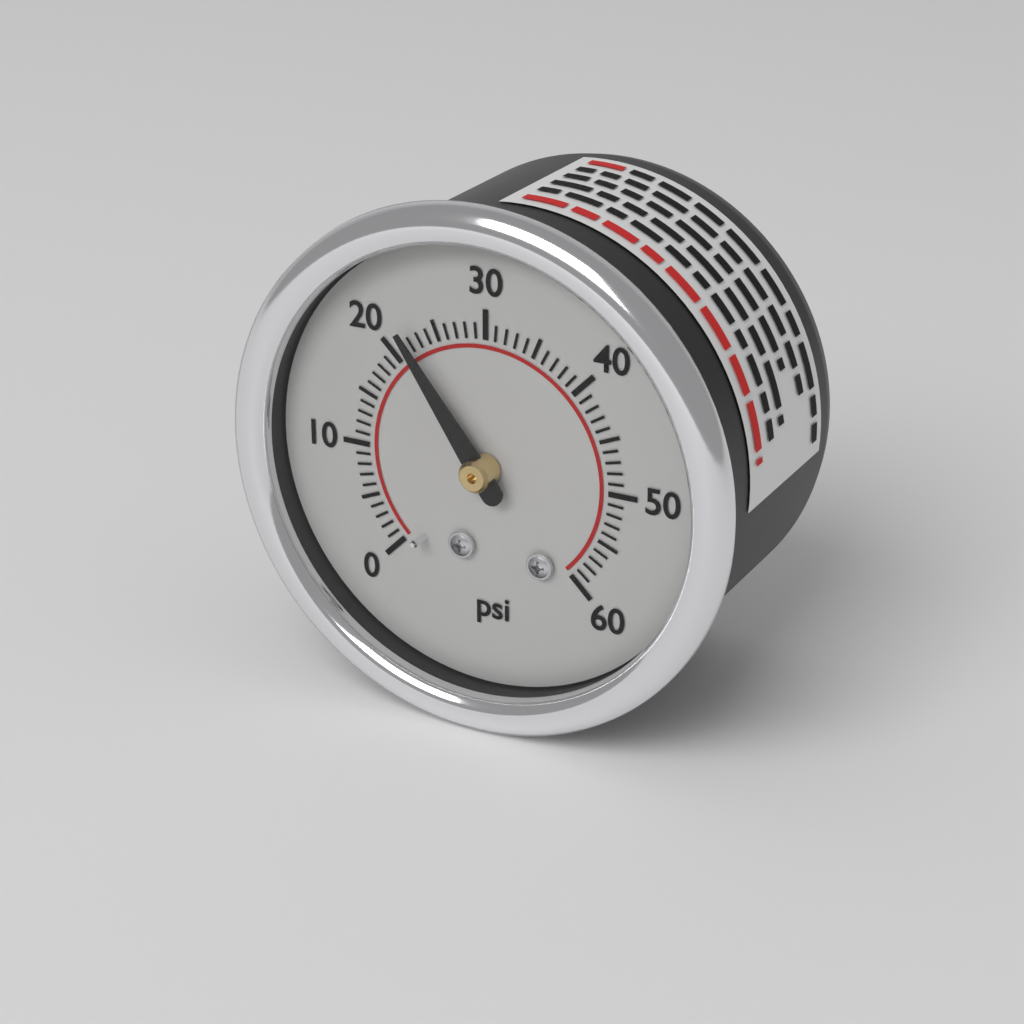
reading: 22 psi
